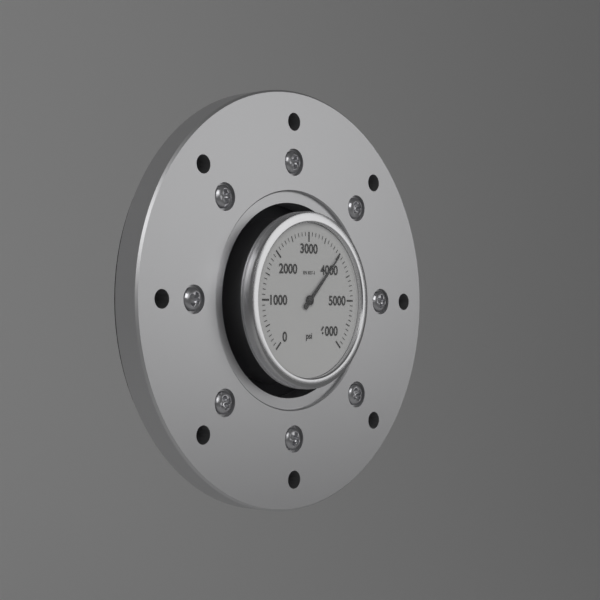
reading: 4000 psi
